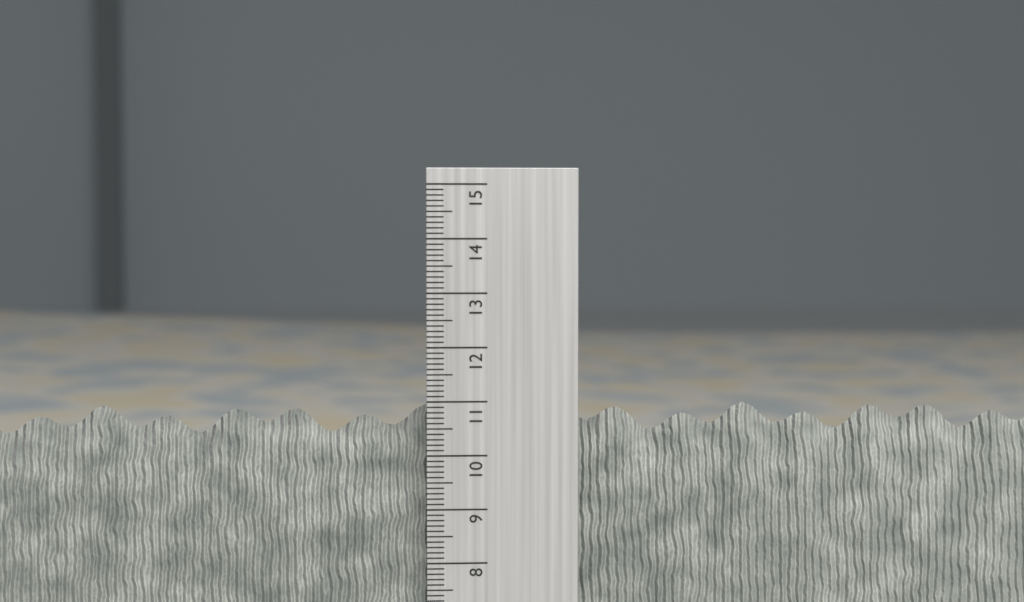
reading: 10.9 cm
